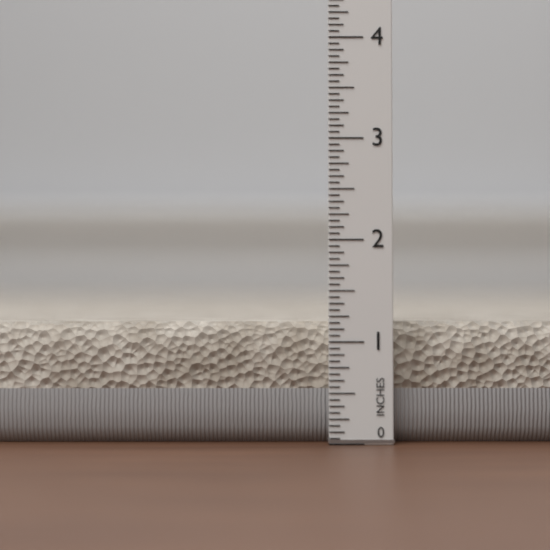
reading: 1.1875 in
